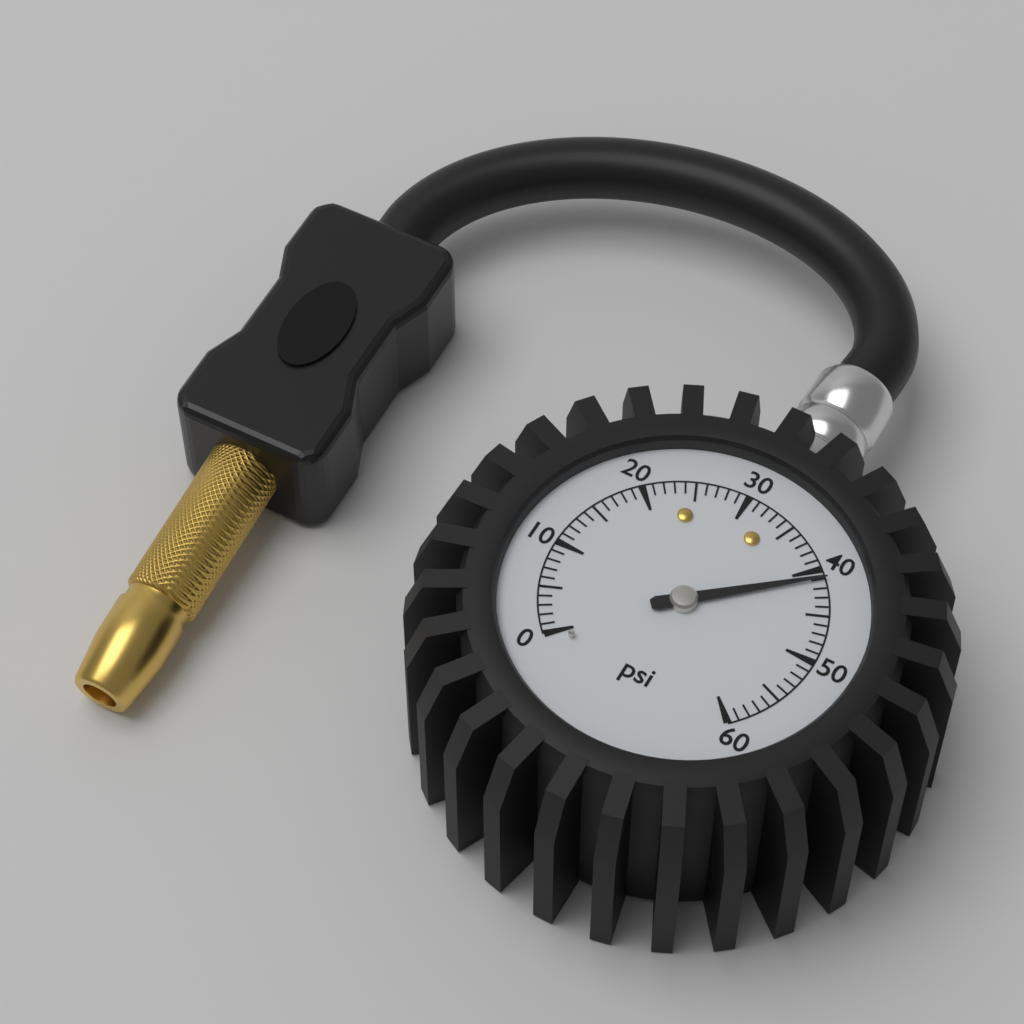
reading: 41 psi
